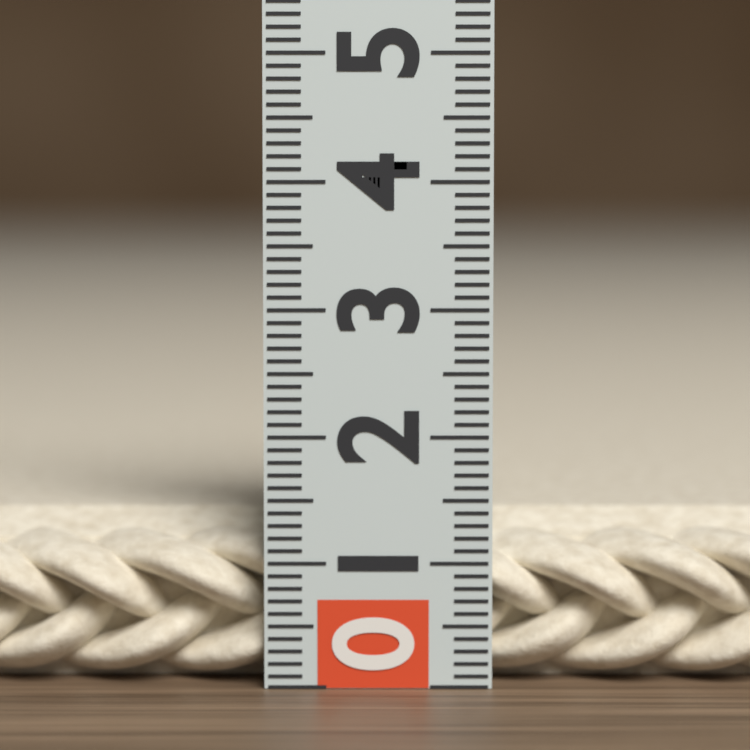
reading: 1.3 (no unit)
